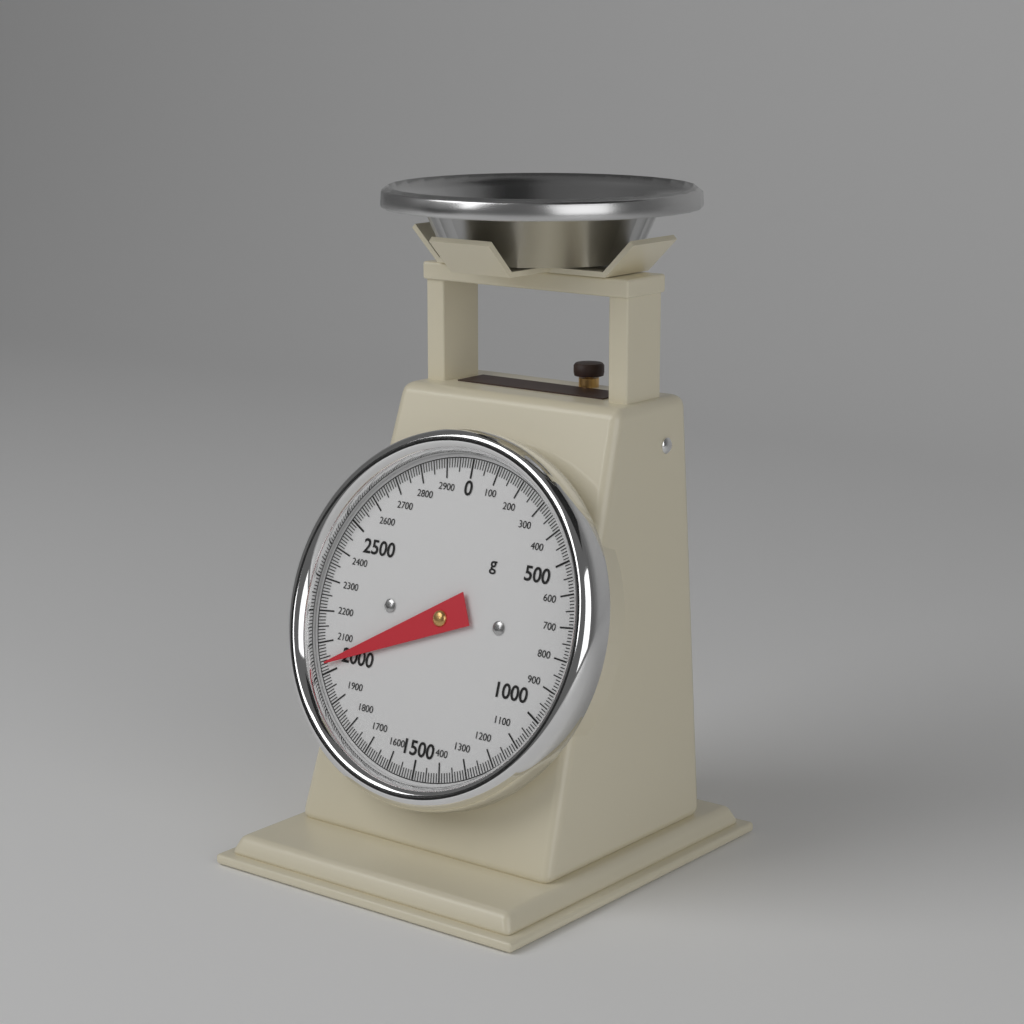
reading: 2030 g
